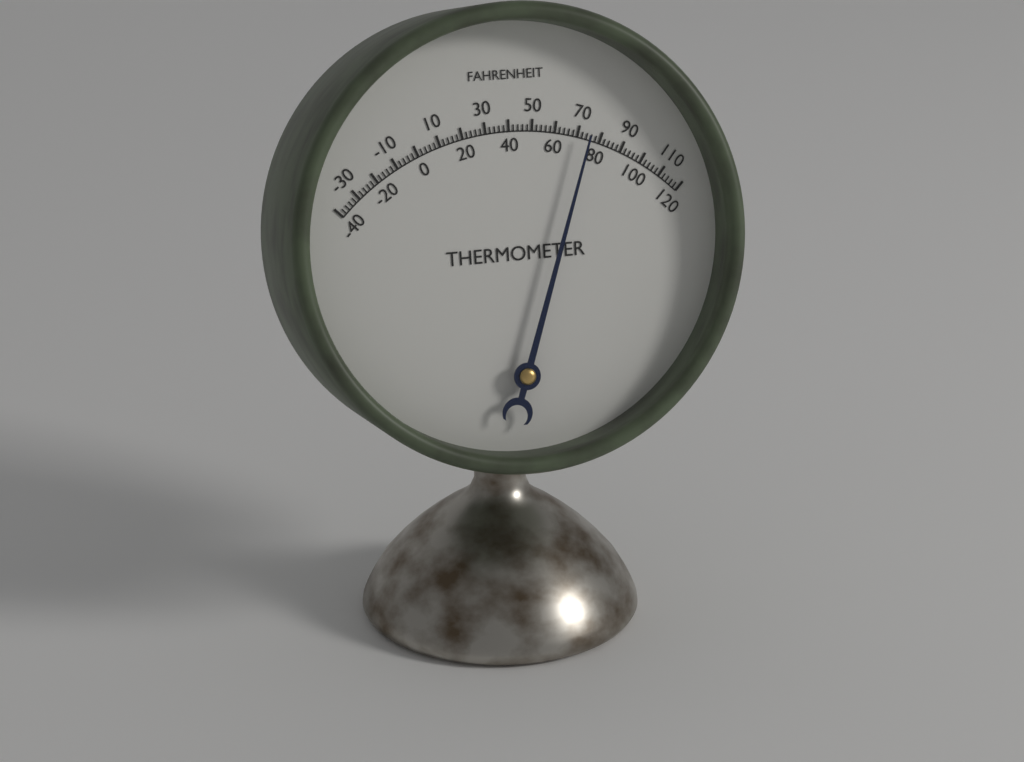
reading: 74 °F
